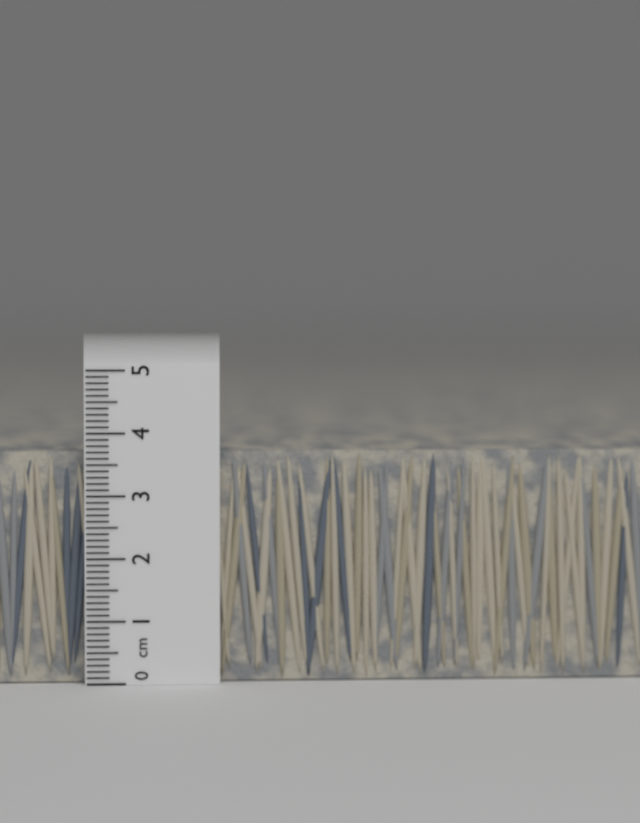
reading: 3.7 cm
